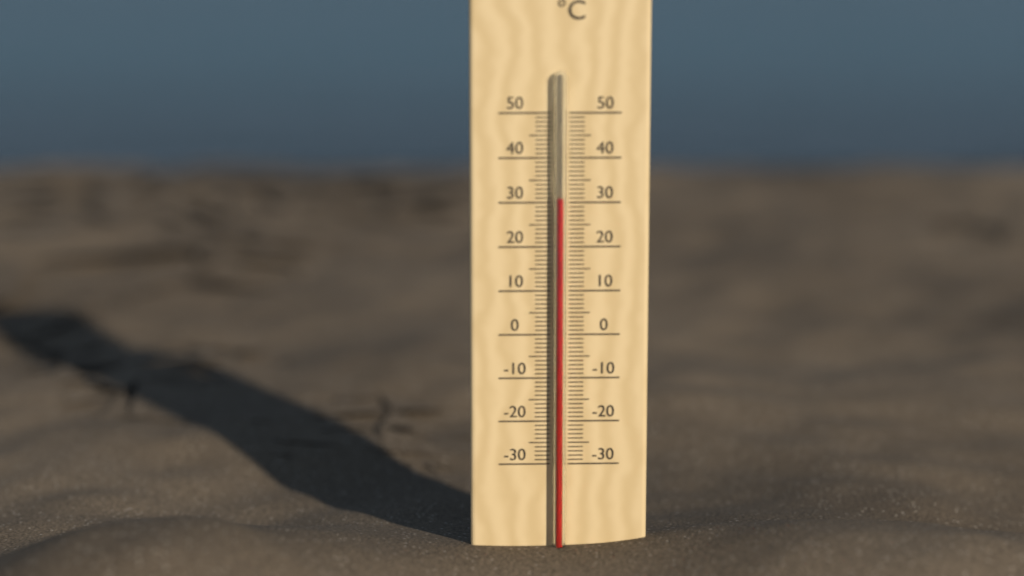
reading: 31 °C
